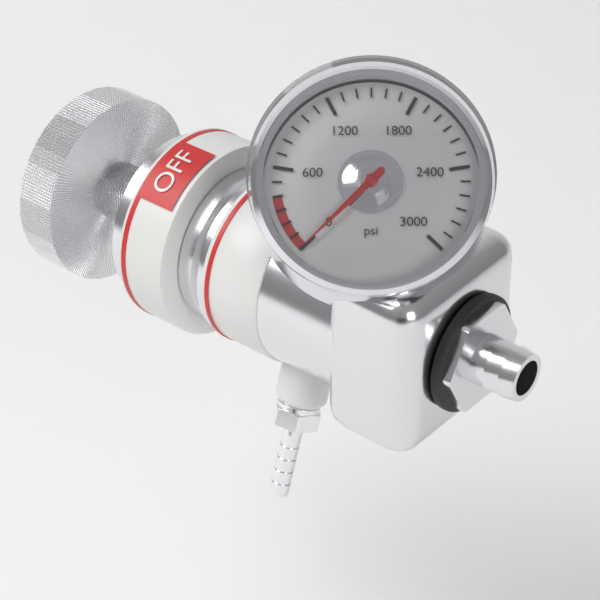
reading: 0 psi
